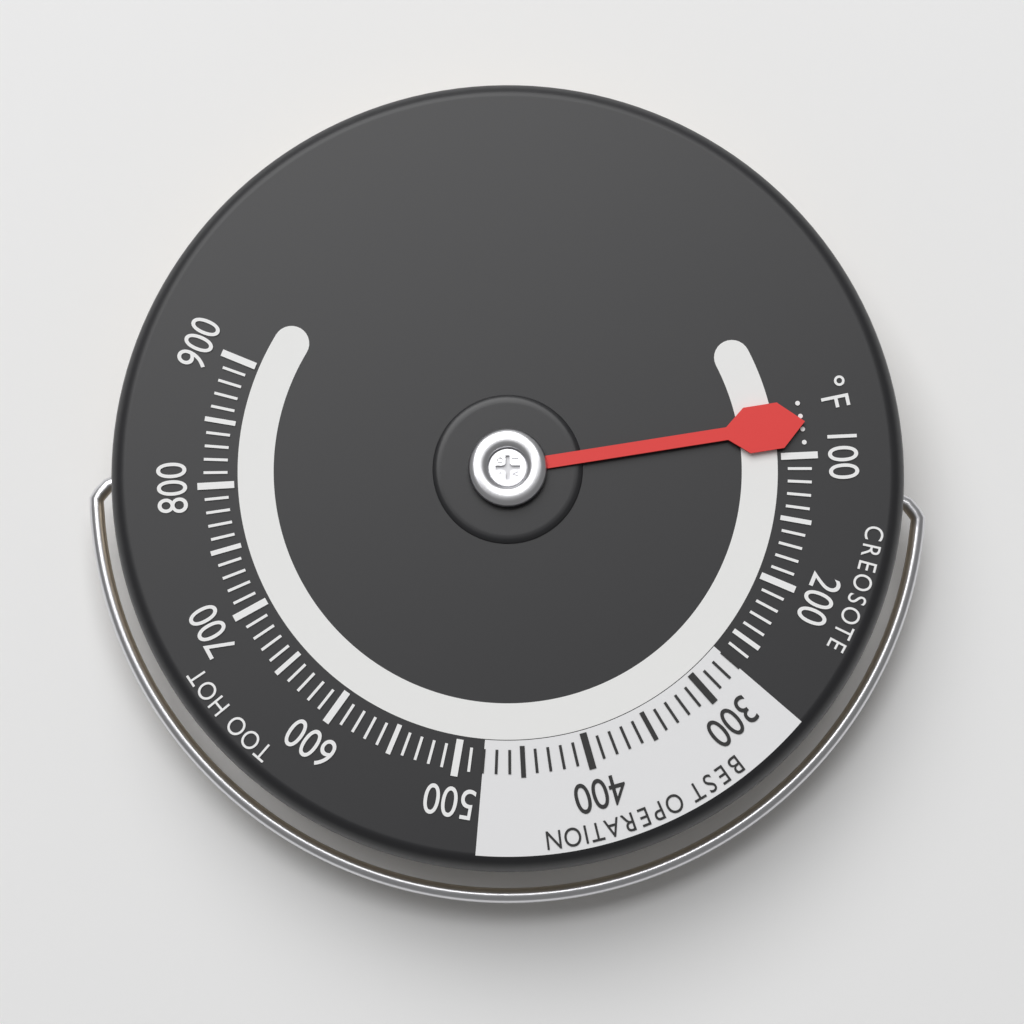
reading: 75 °F
